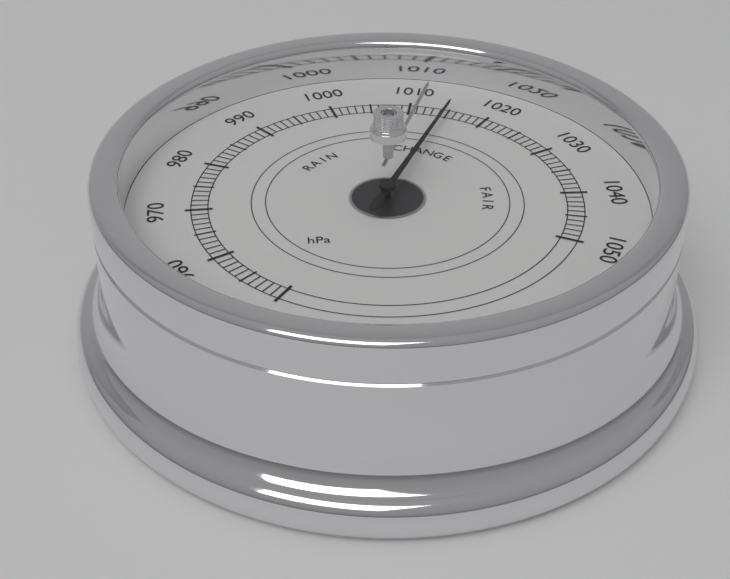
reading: 1015 hPa
